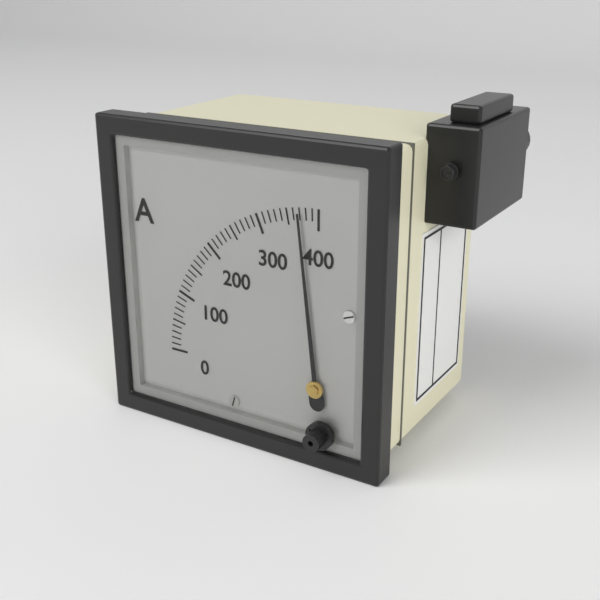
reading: 370 A
